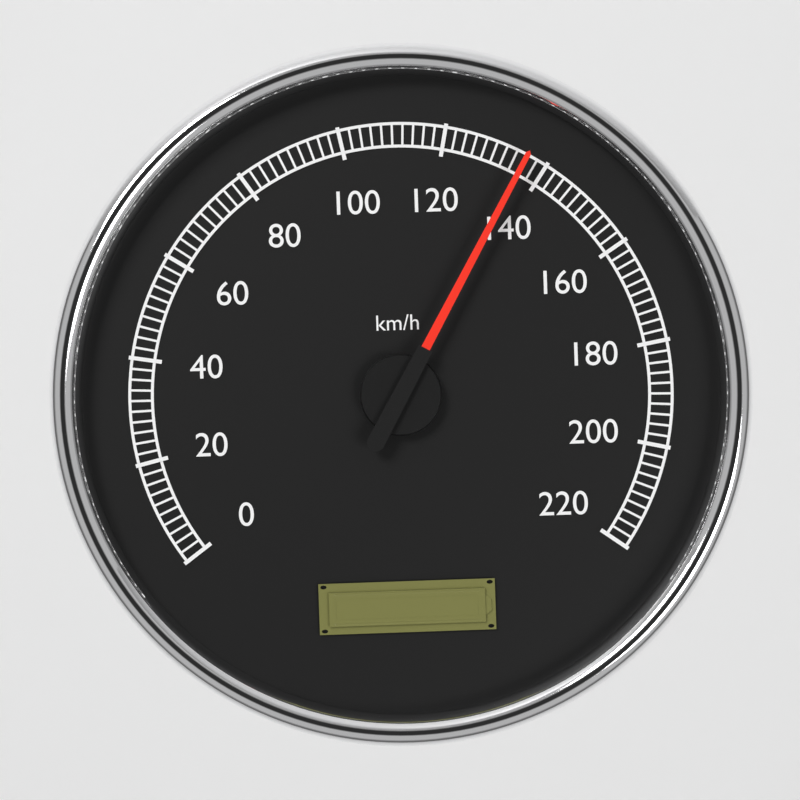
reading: 136 km/h
